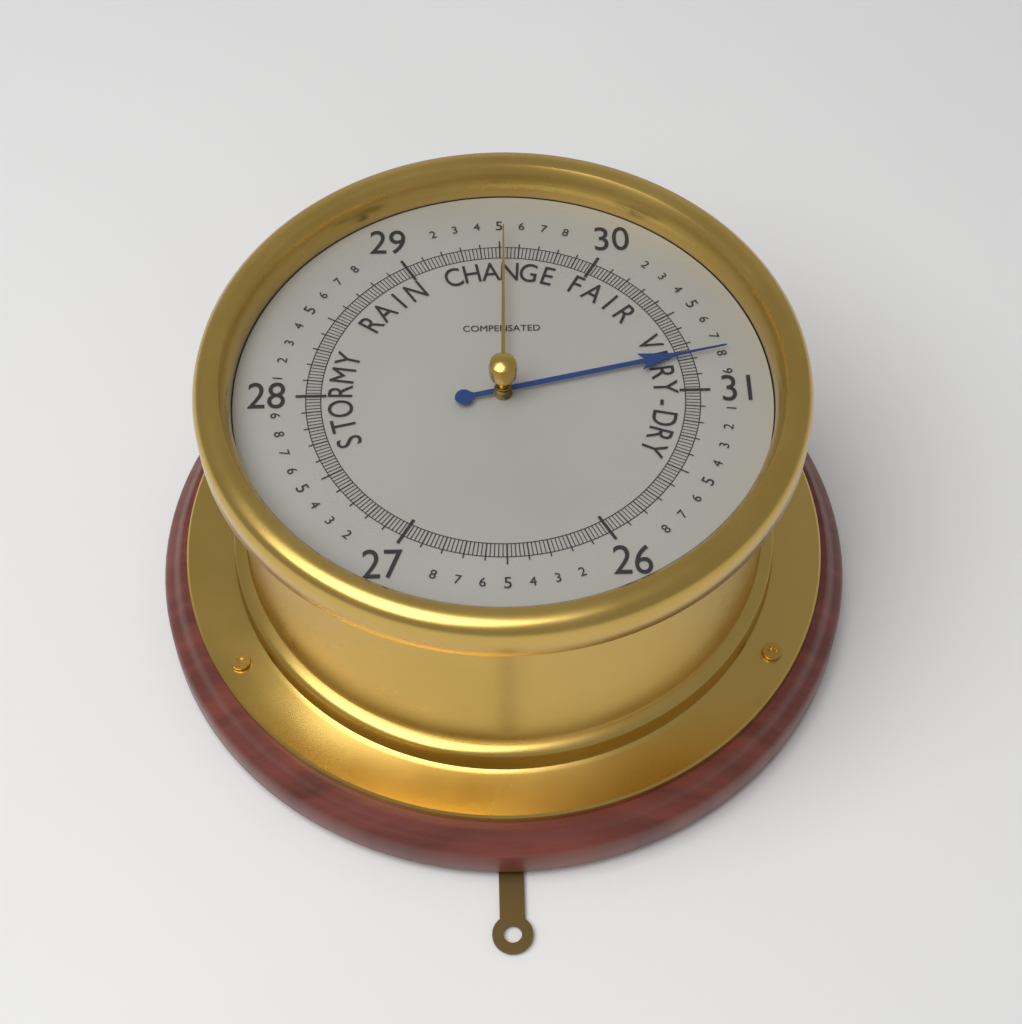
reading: 30.78 (no unit)
